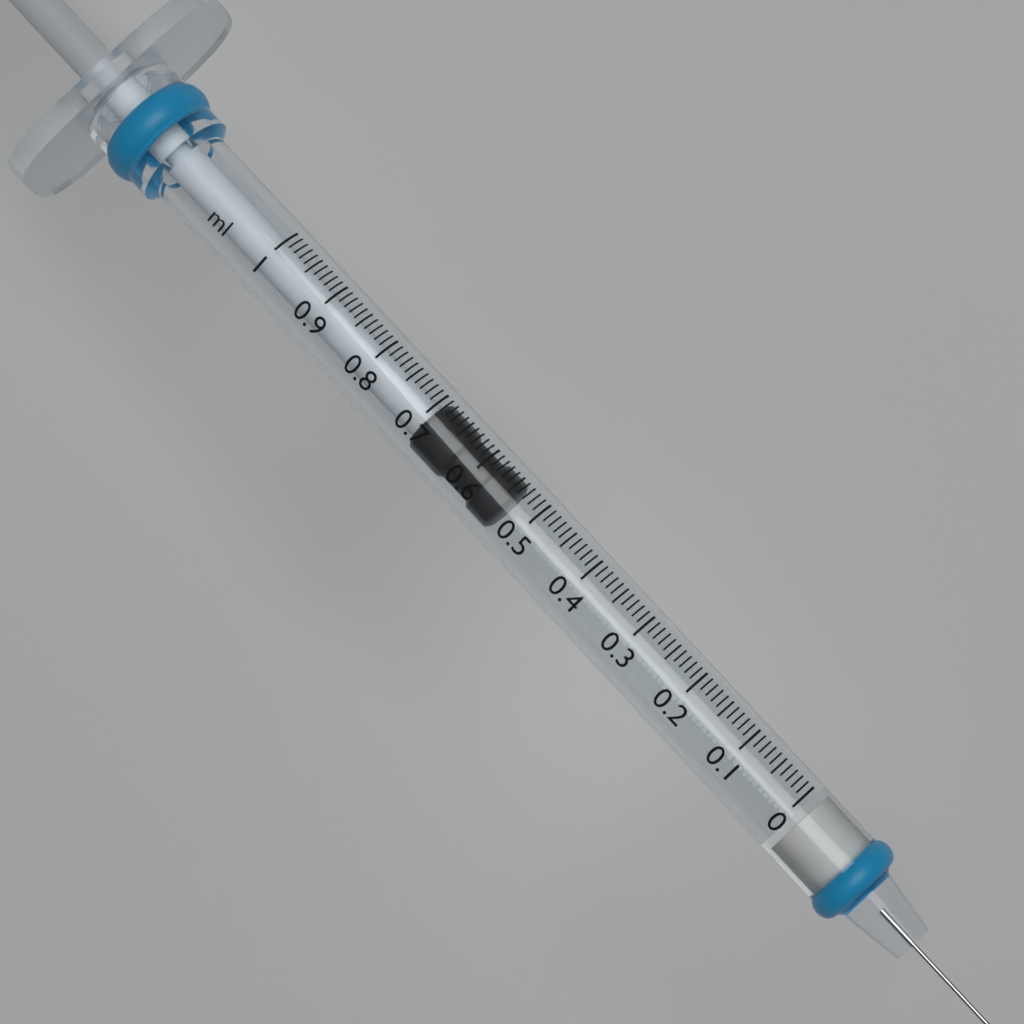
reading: 0.54 ml
